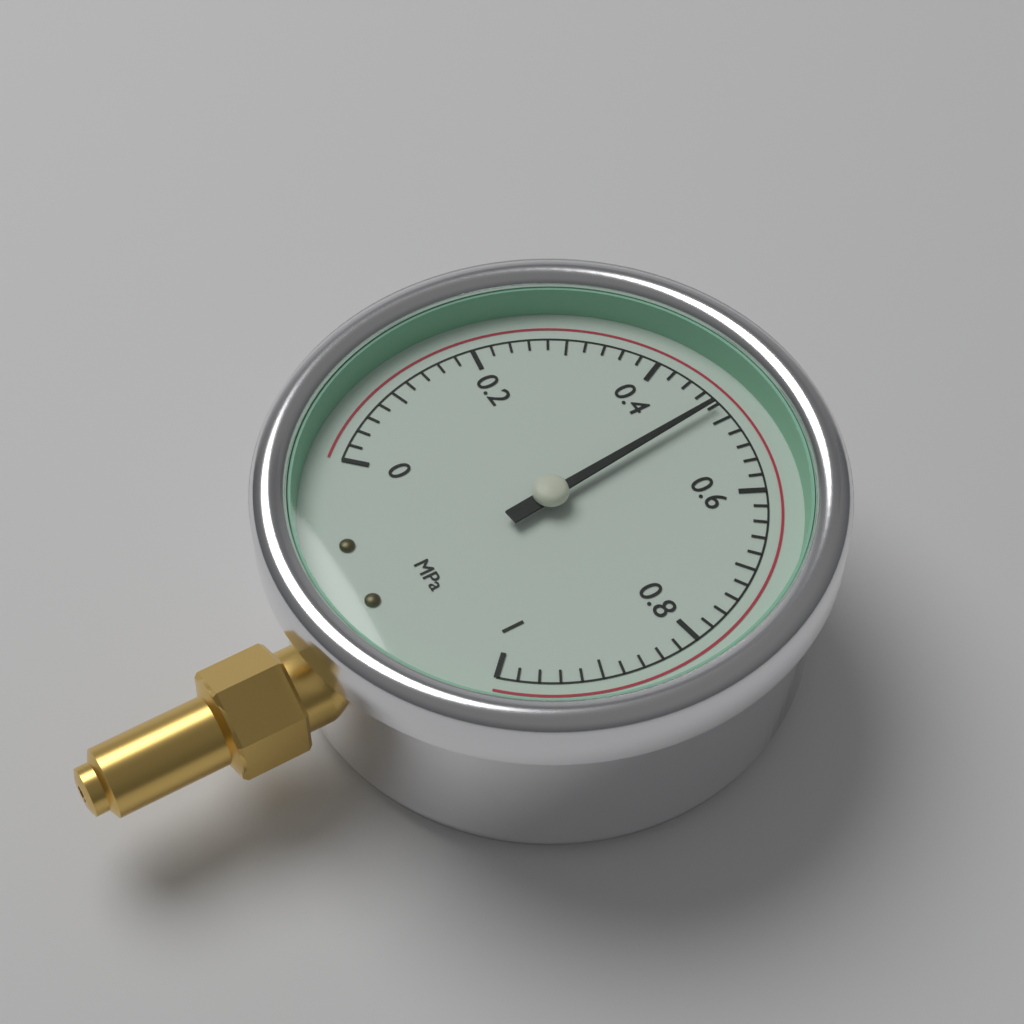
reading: 0.48 MPa
